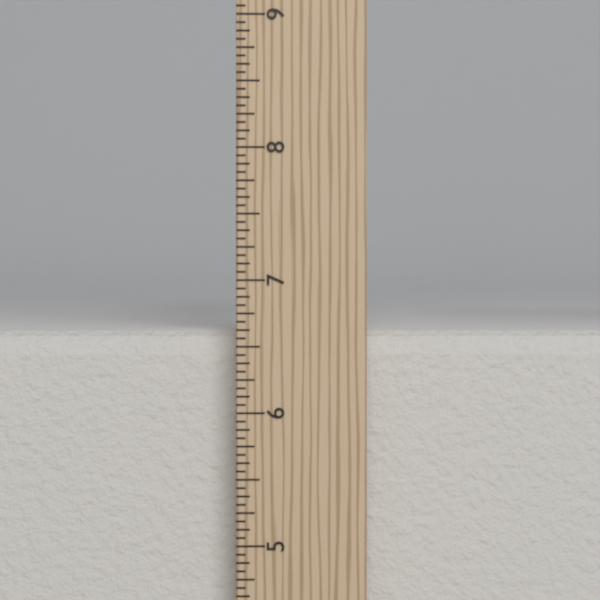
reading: 6.6250 in
